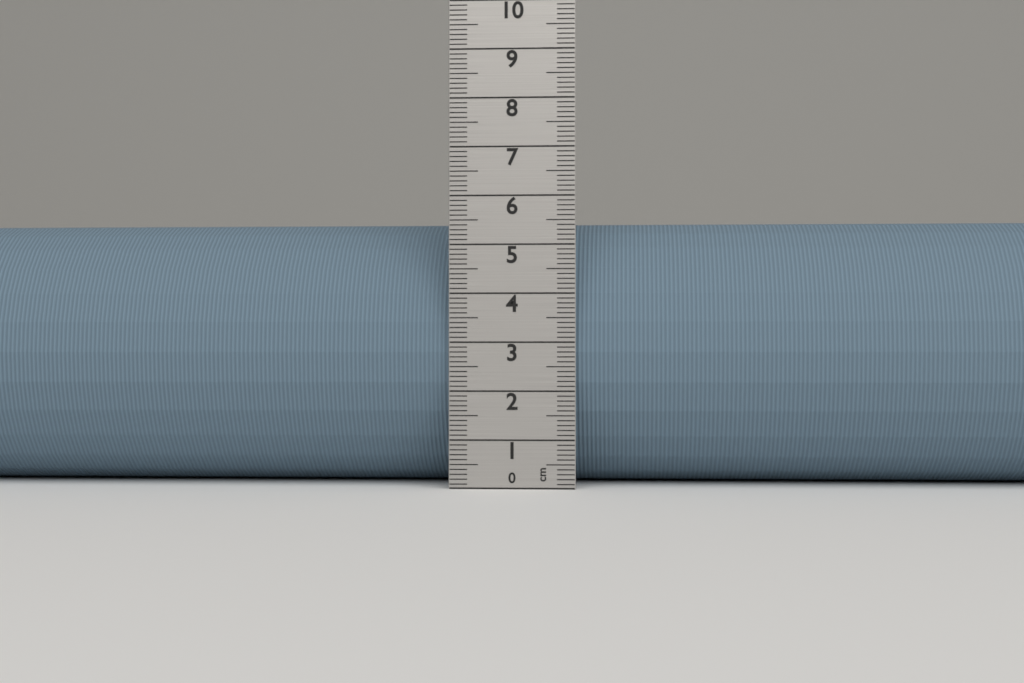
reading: 5.6 cm
